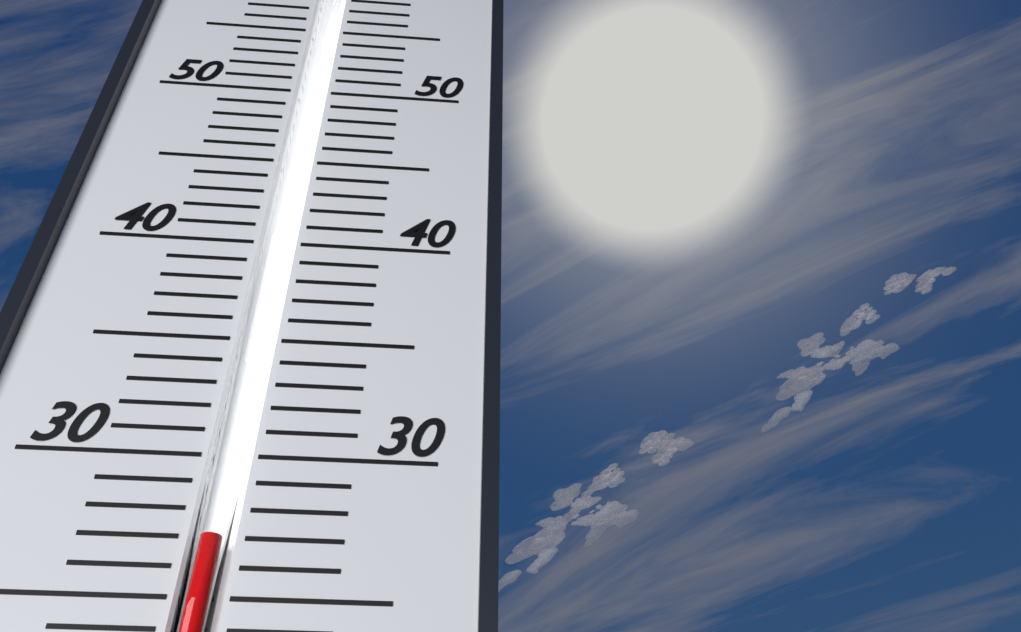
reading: 27 (no unit)
